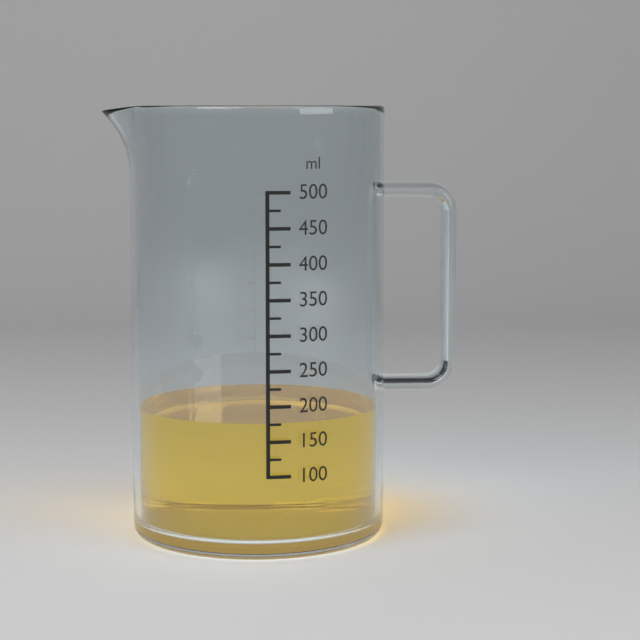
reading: 175 ml
